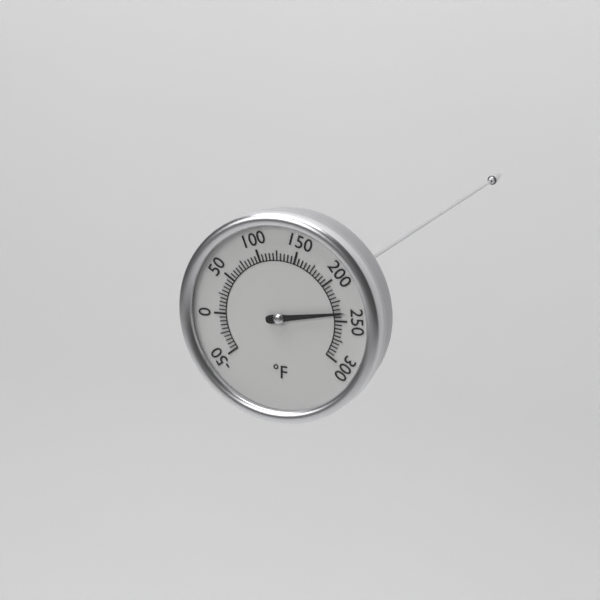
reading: 240 °F
